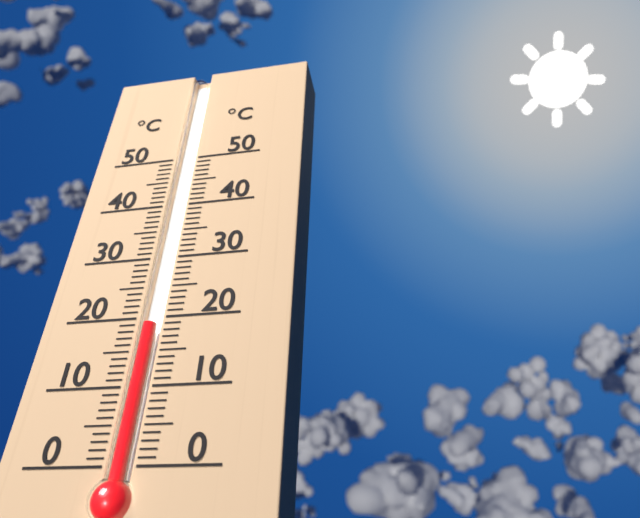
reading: 19 °C
